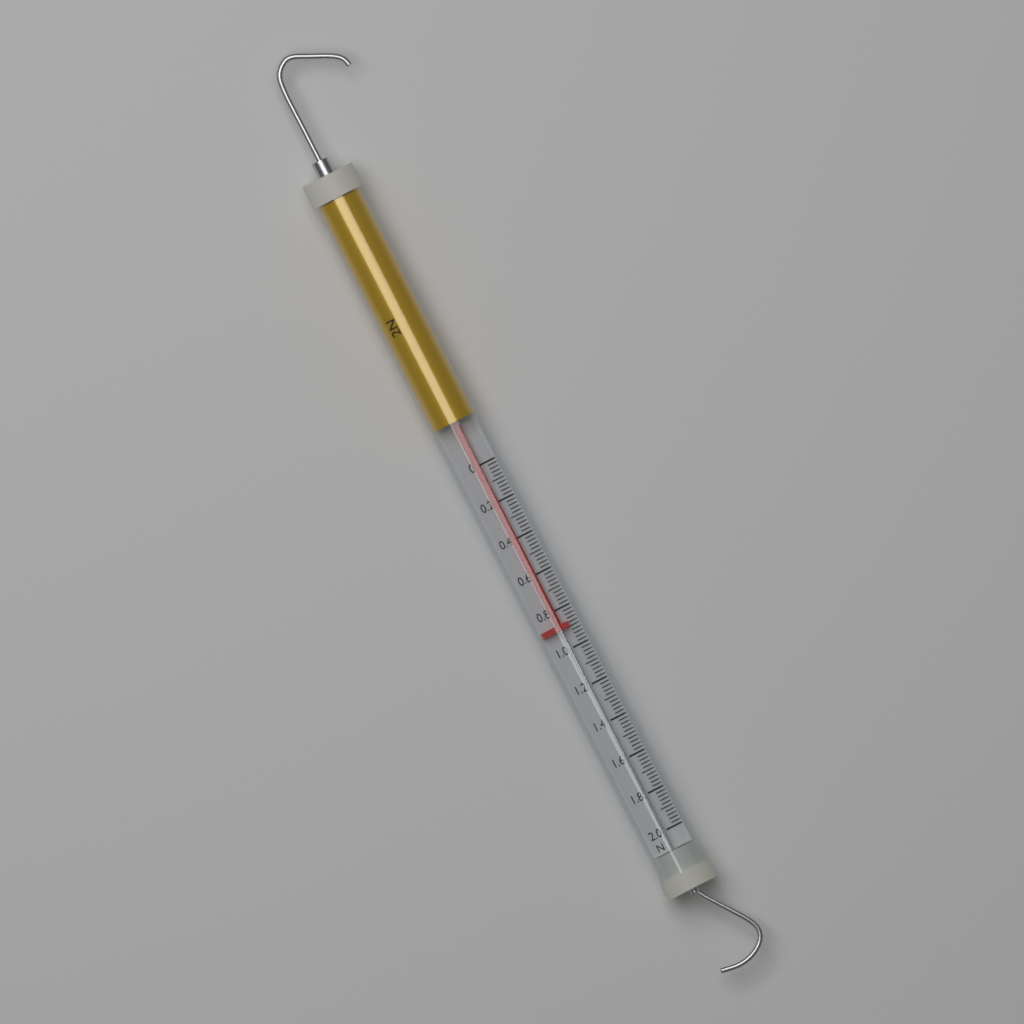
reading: 0.90 N
